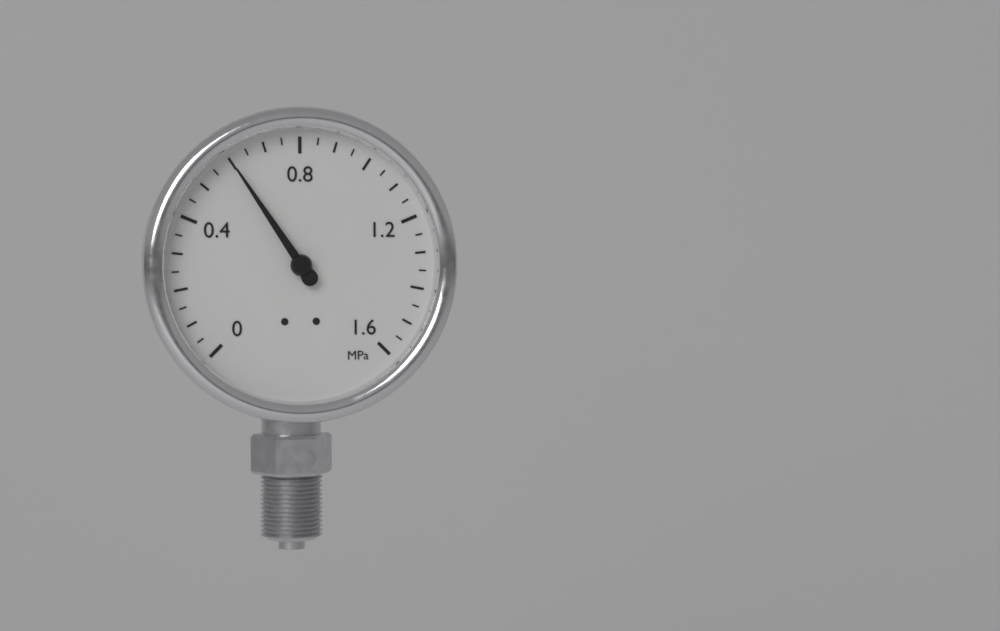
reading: 0.60 MPa
